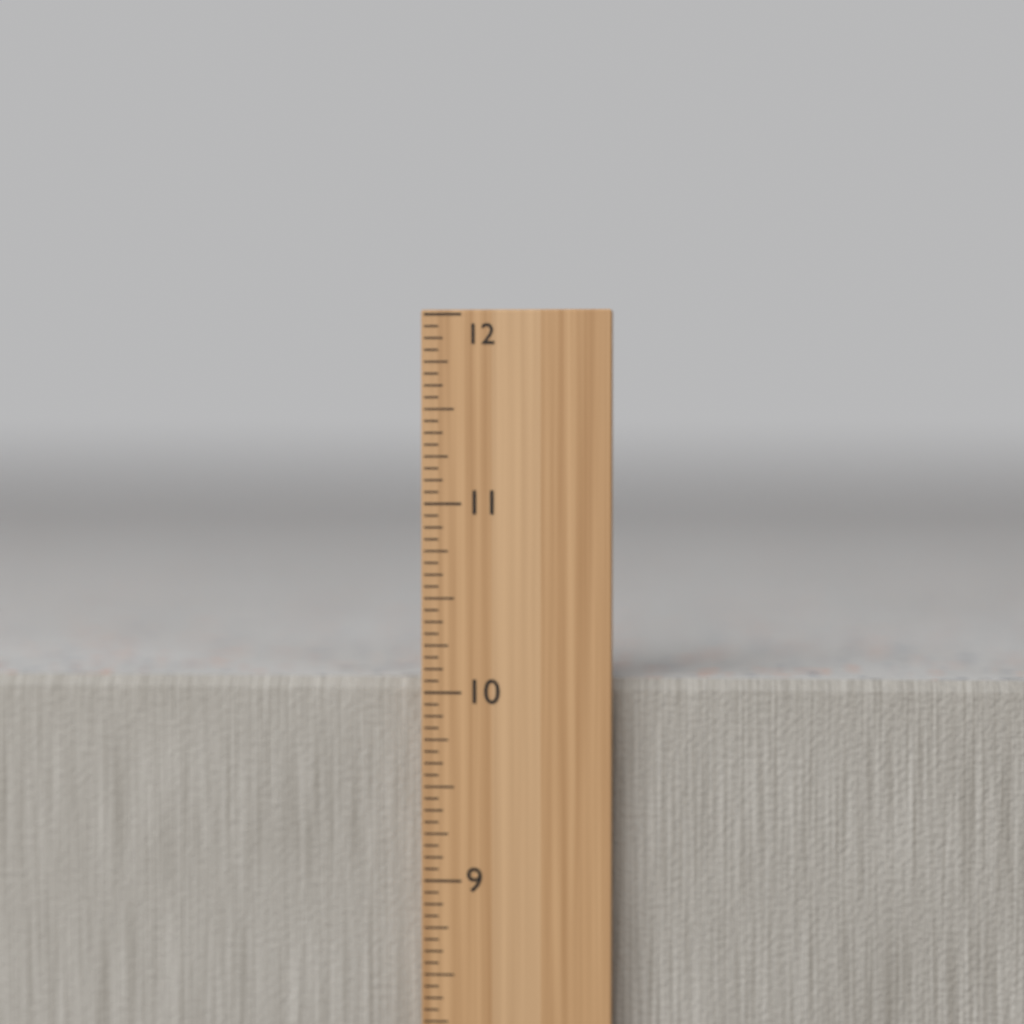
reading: 10.0625 in
